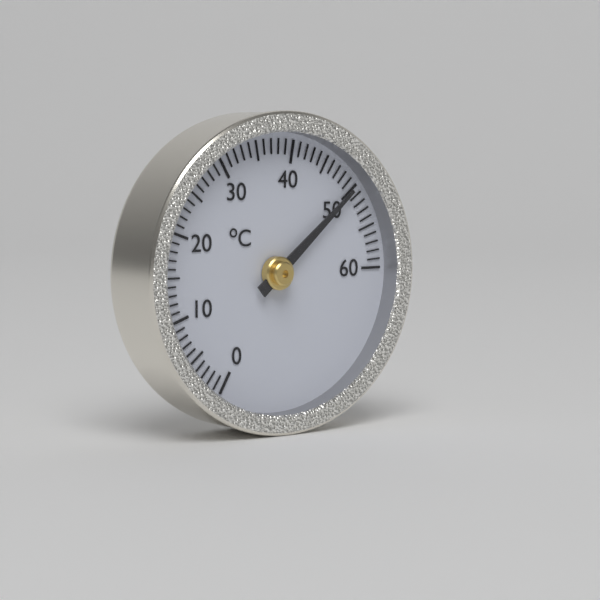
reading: 50 °C
